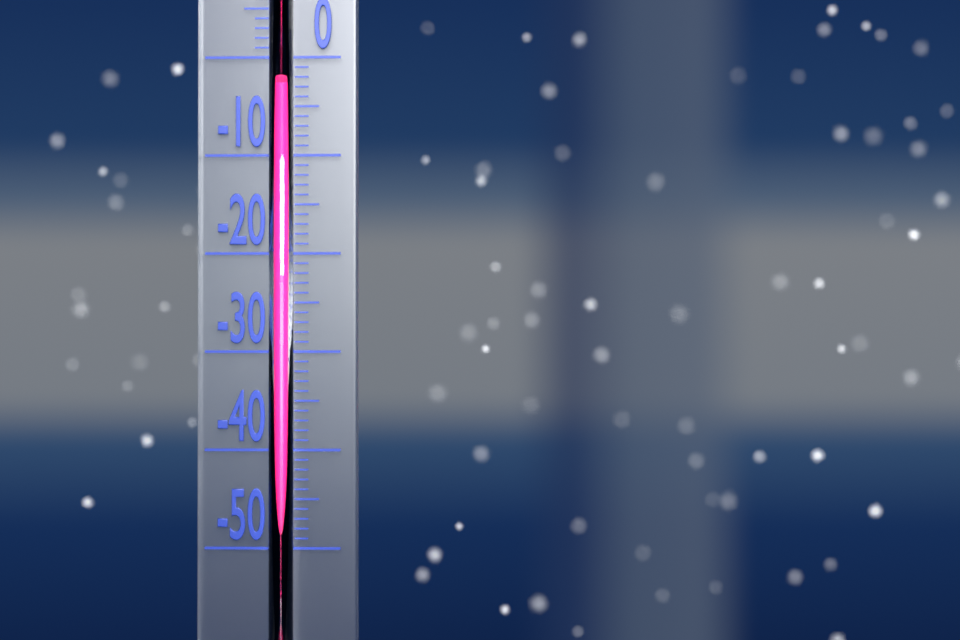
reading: -3 °C
